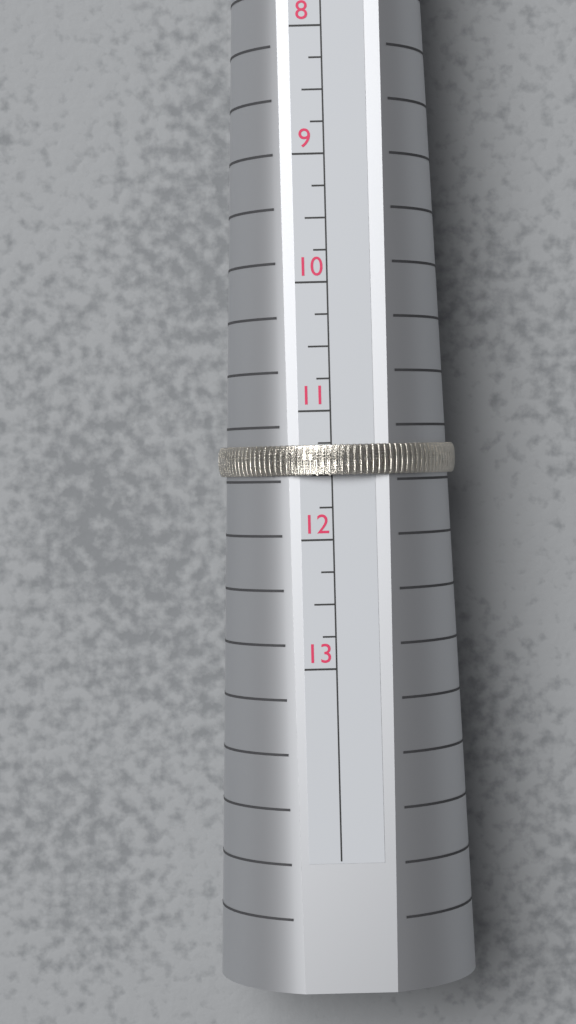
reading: 11.50 US
